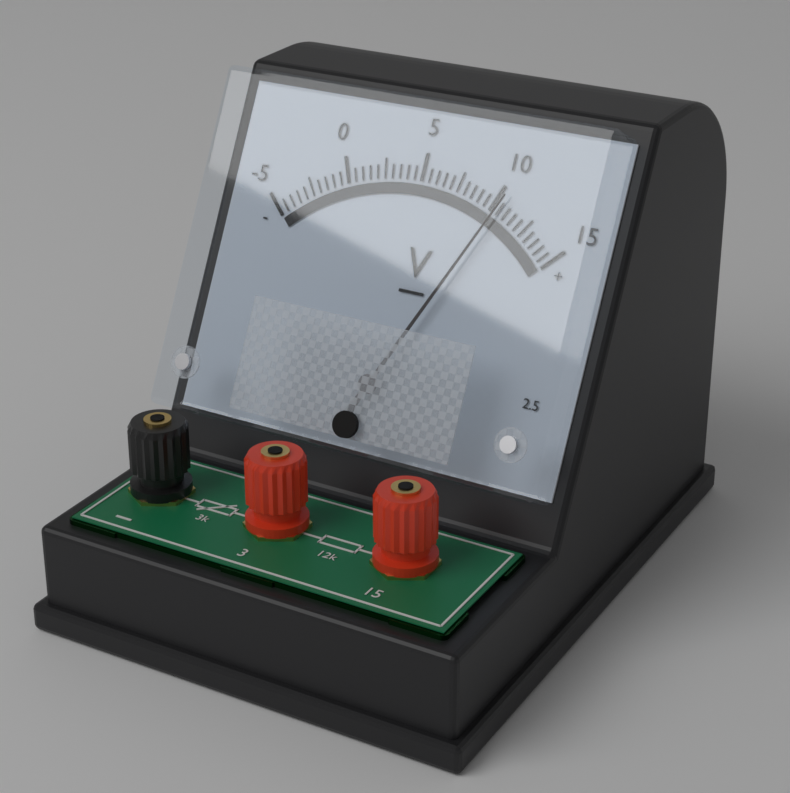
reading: 10.5 V
